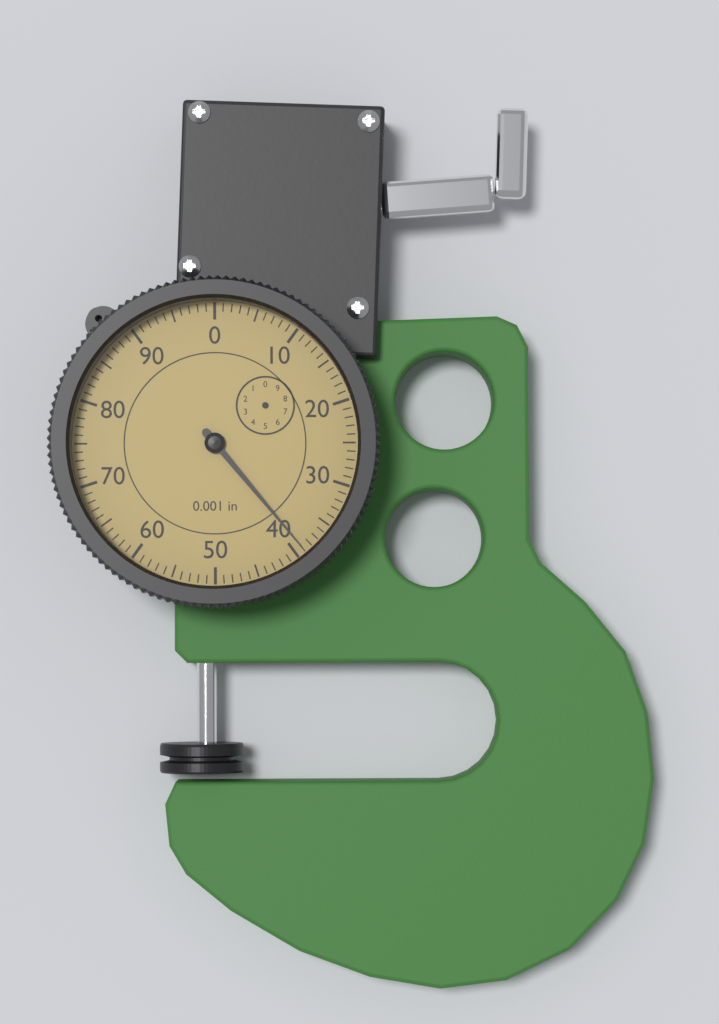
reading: 39 0.001 in
